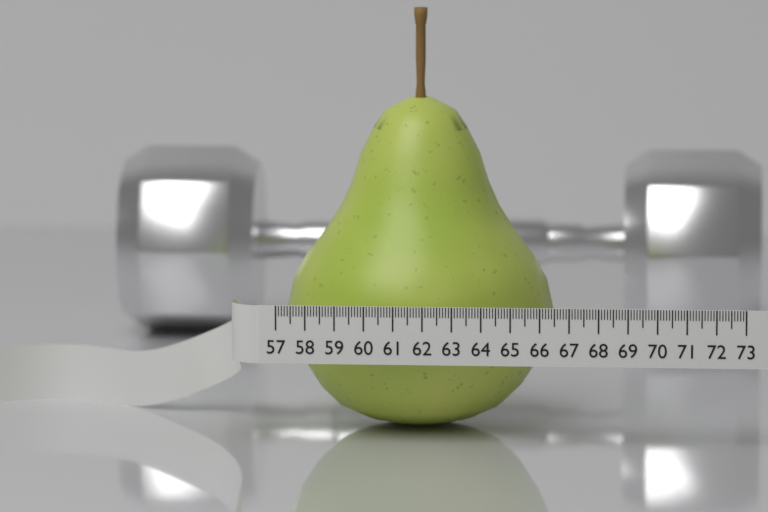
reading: 66.3 (no unit)
